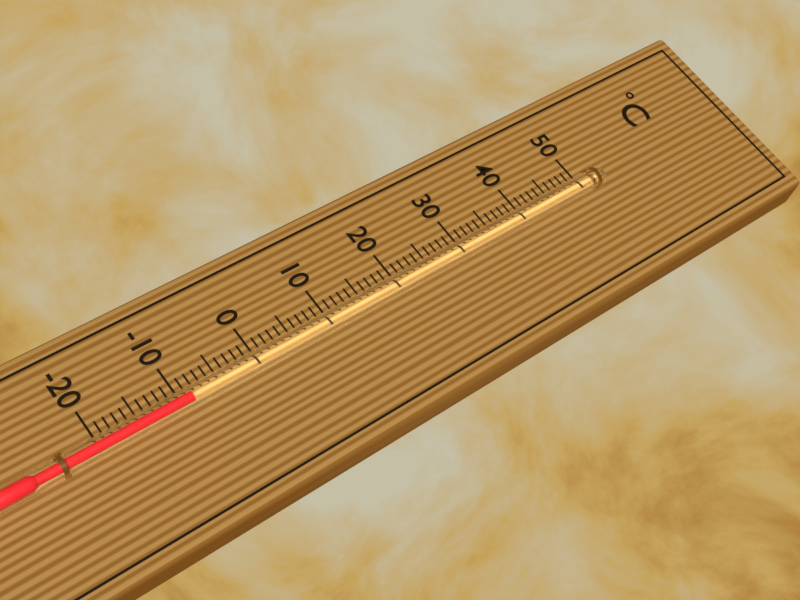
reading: -9 °C
